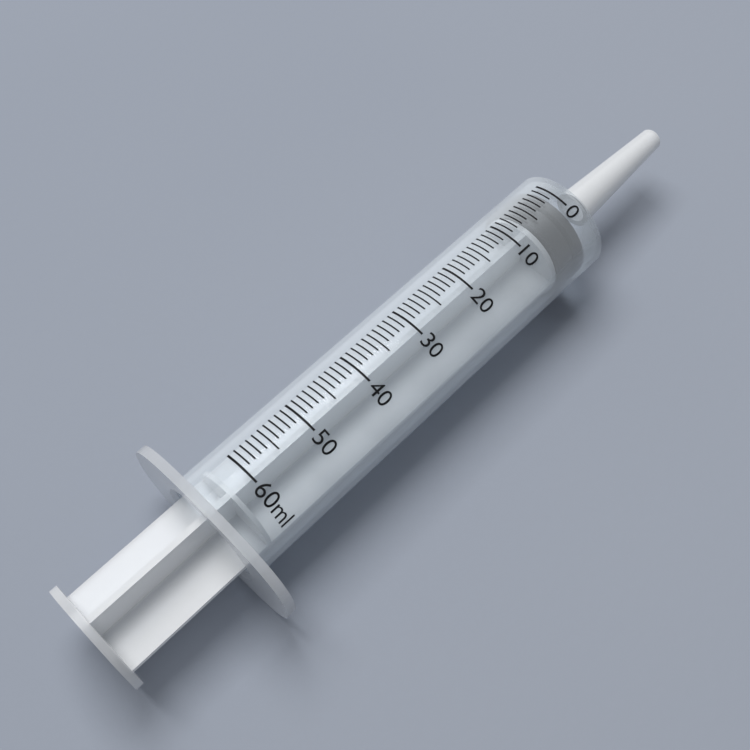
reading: 1 ml
